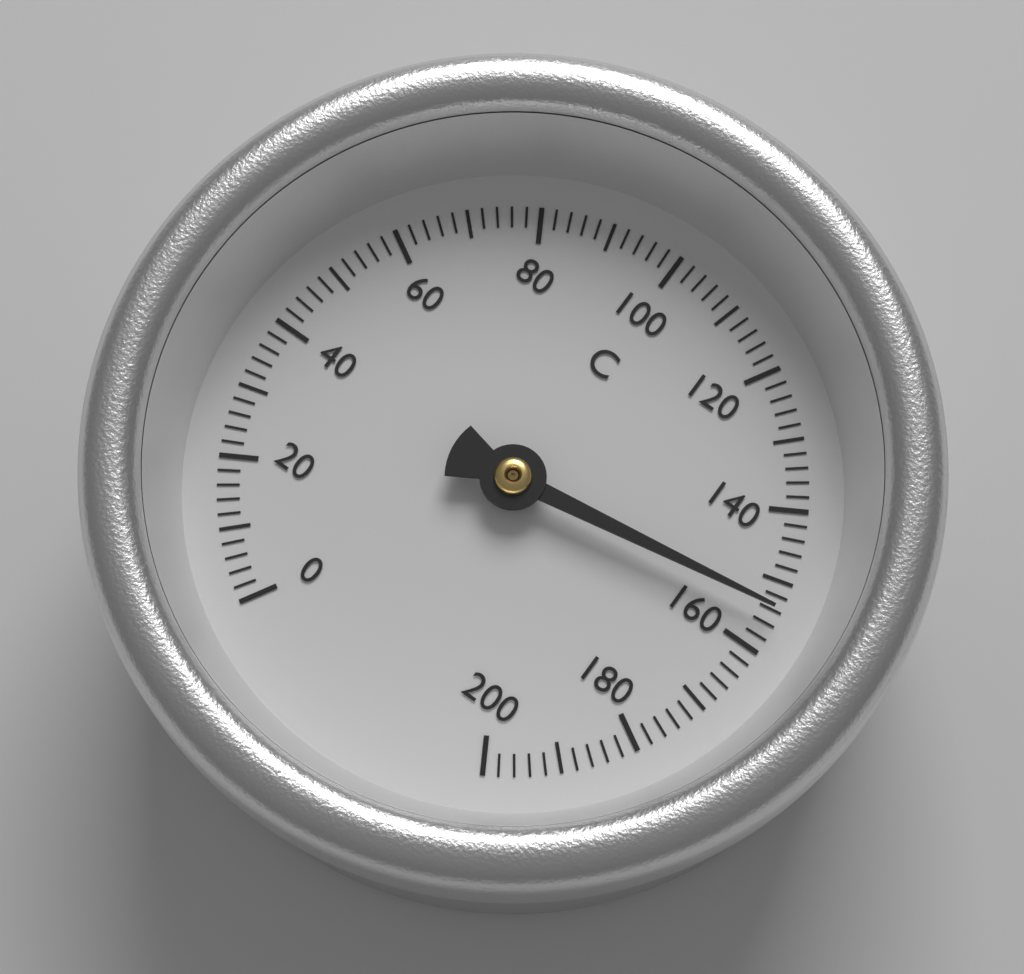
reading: 154 °C
